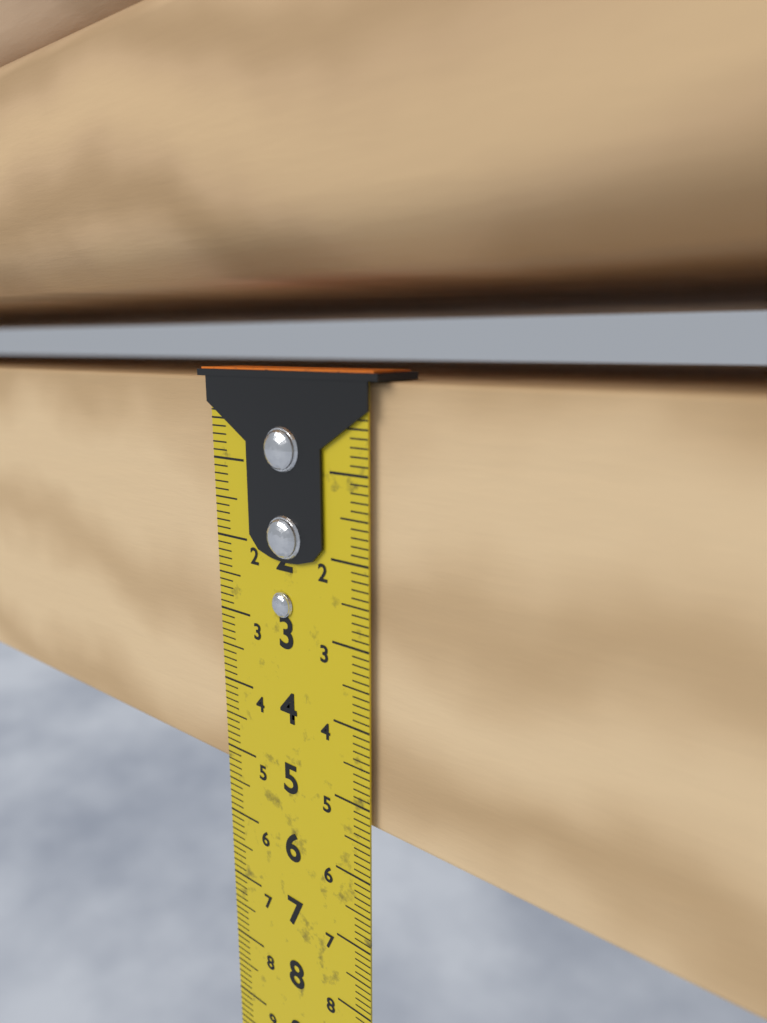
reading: 5.3 cm
